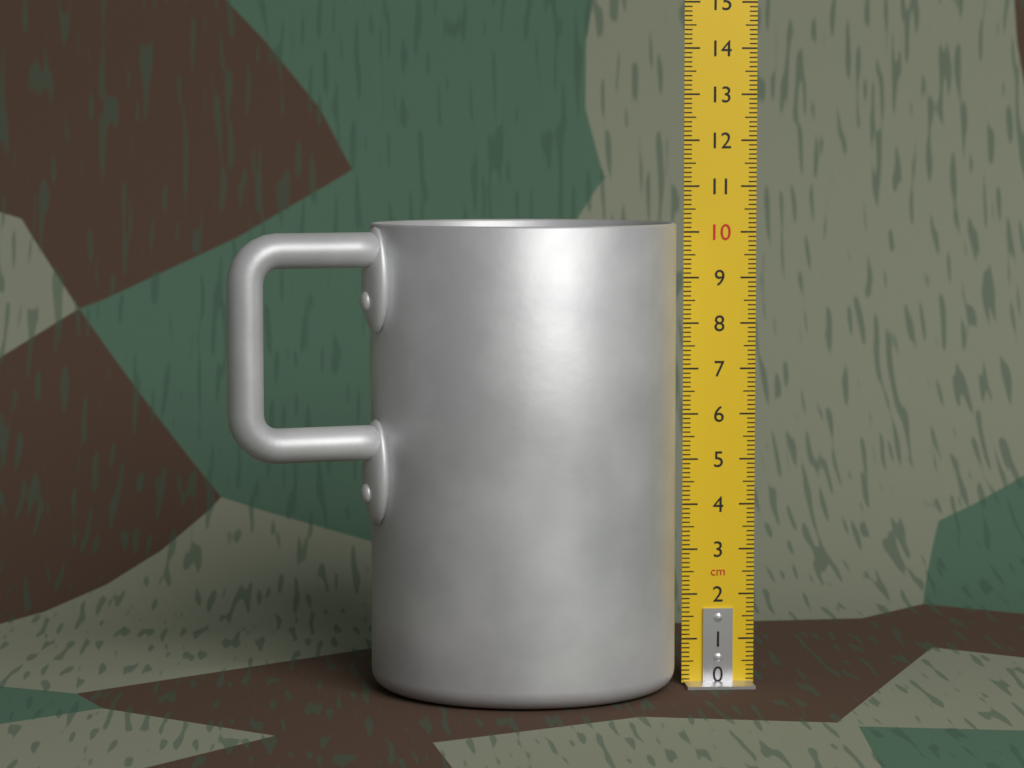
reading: 10.2 cm
